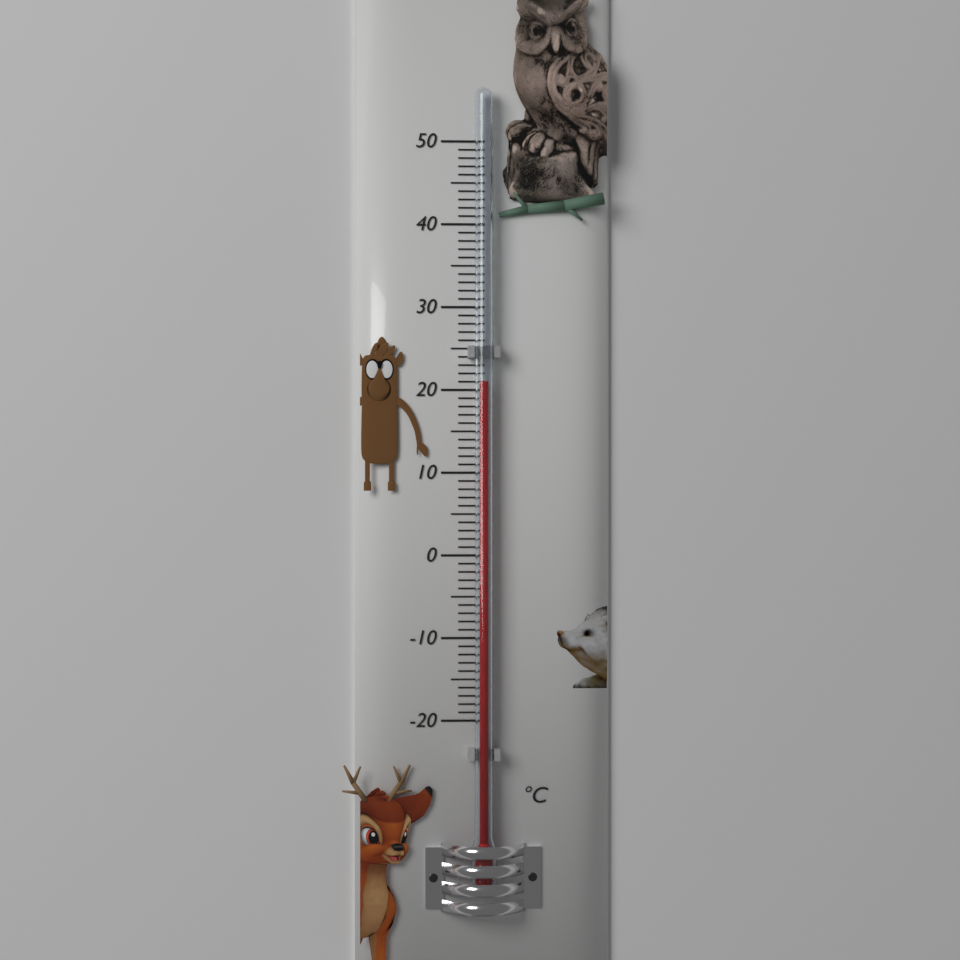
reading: 21 °C
